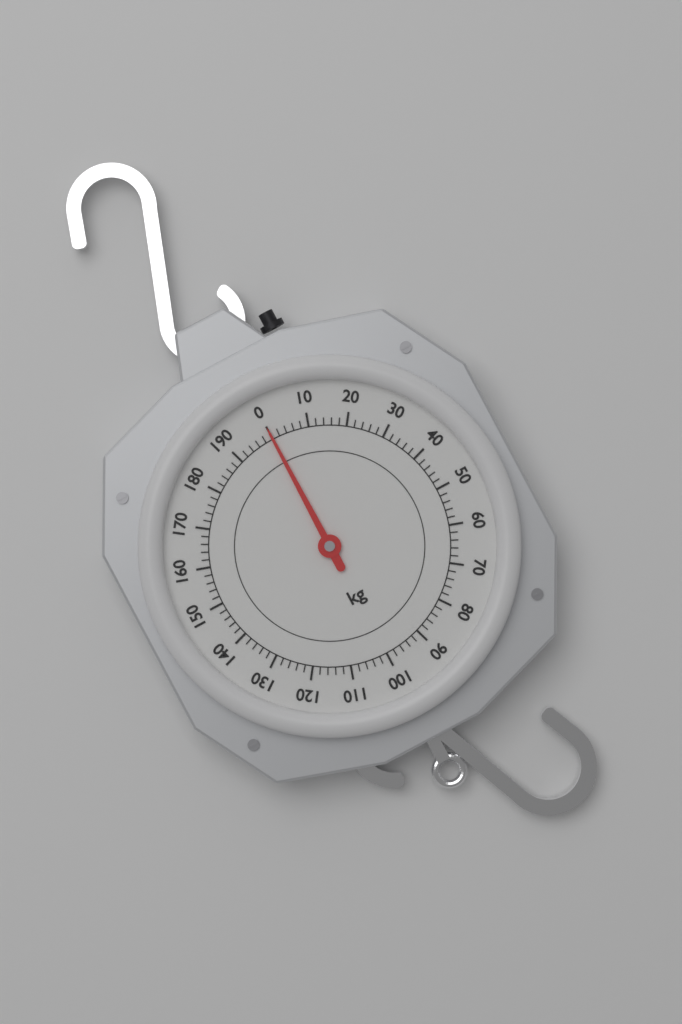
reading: 0 kg
